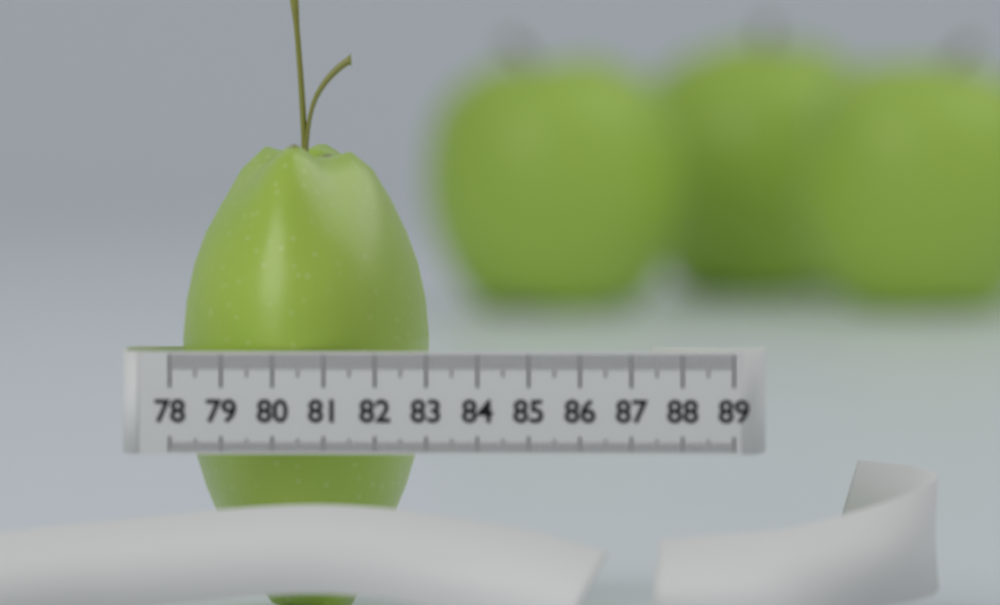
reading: 82.9 (no unit)
